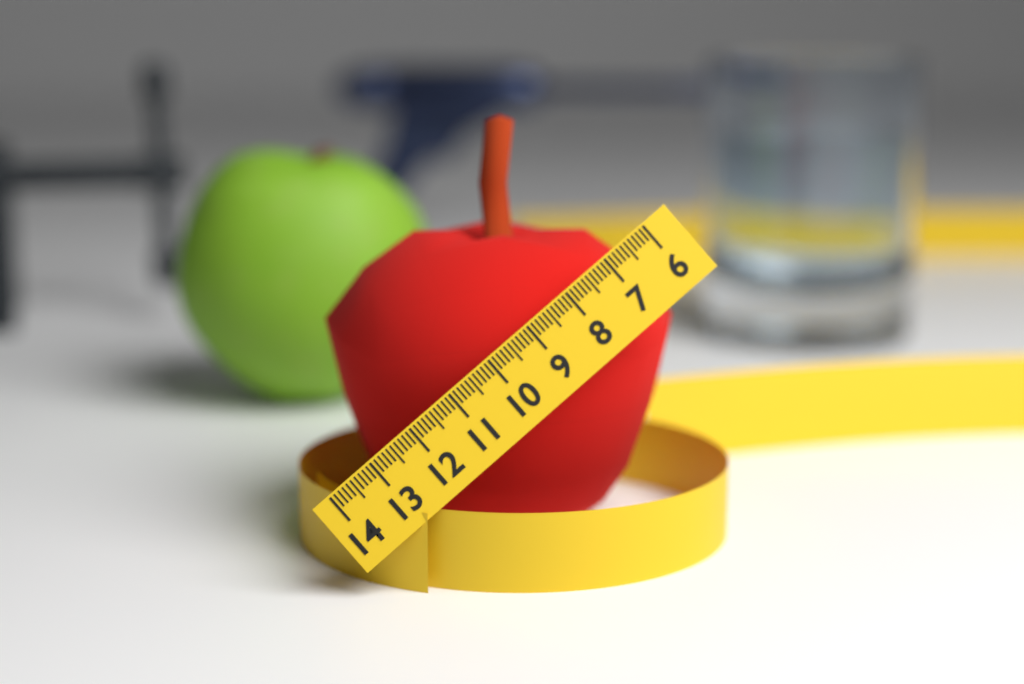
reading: 13.1 (no unit)
